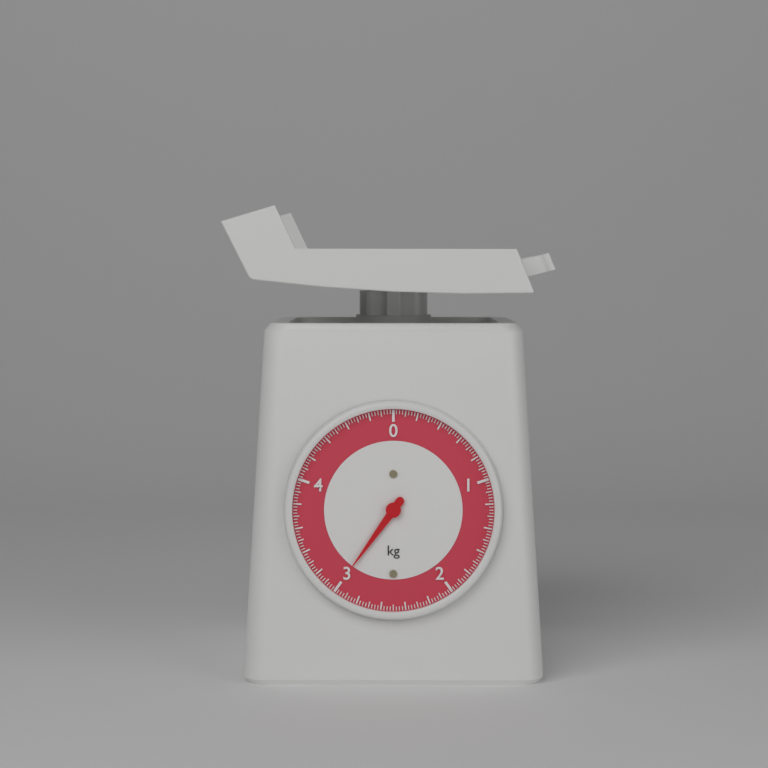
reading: 3.000 kg
